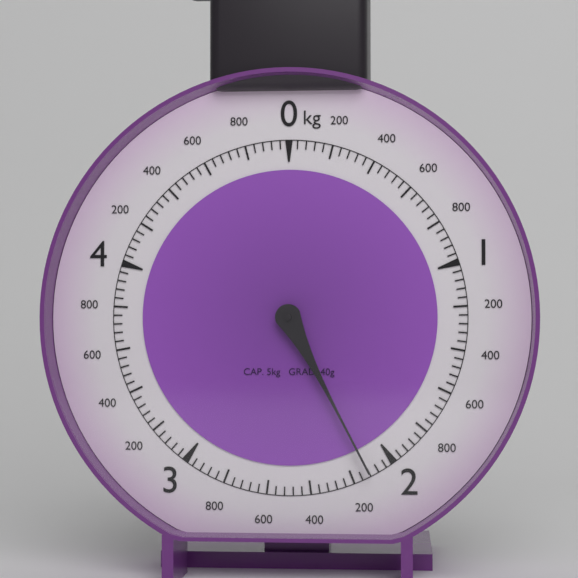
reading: 2.12 kg
